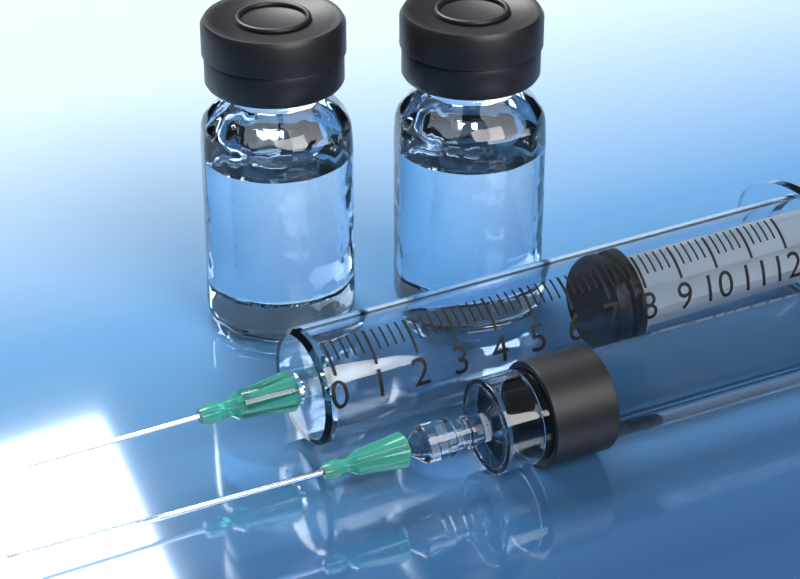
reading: 7.2 ml
